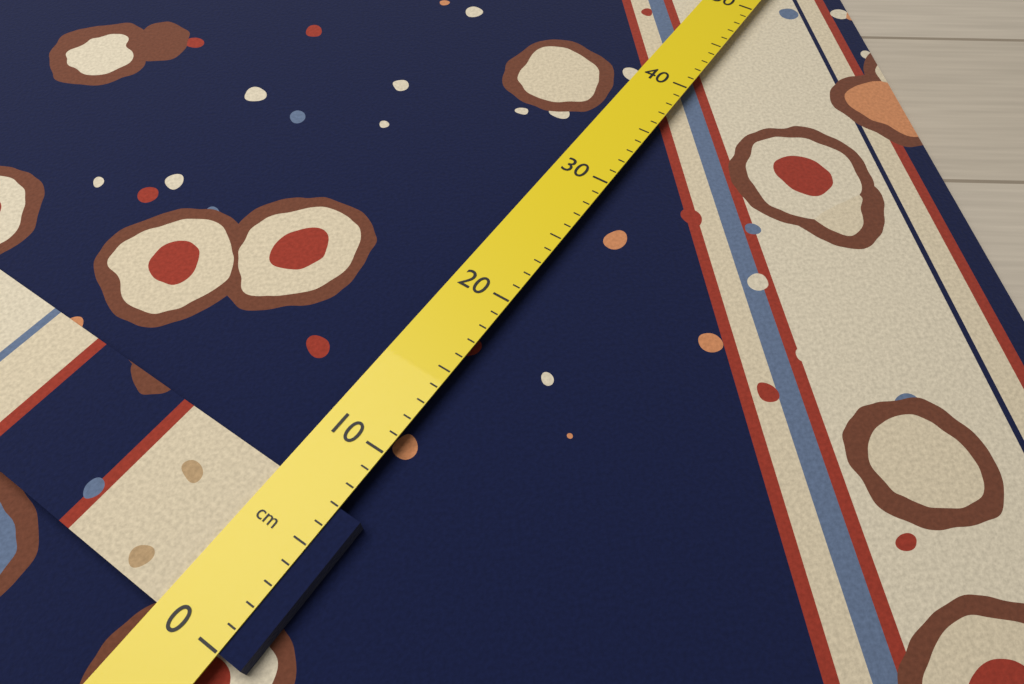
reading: 7 cm
